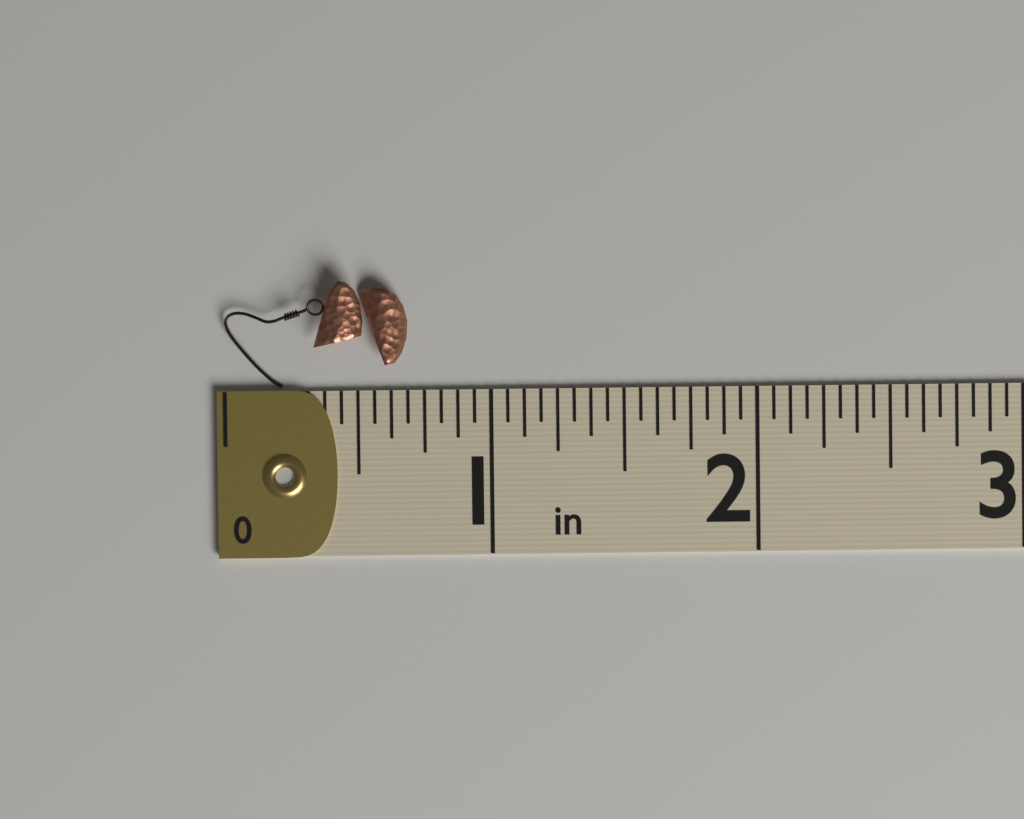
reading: 0.6875 in
